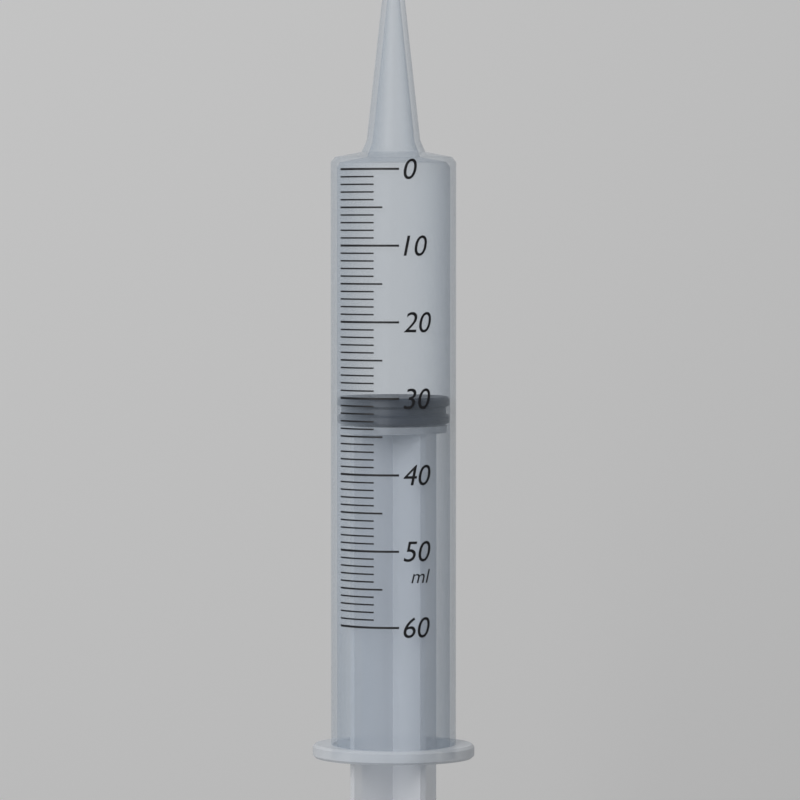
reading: 30 ml
